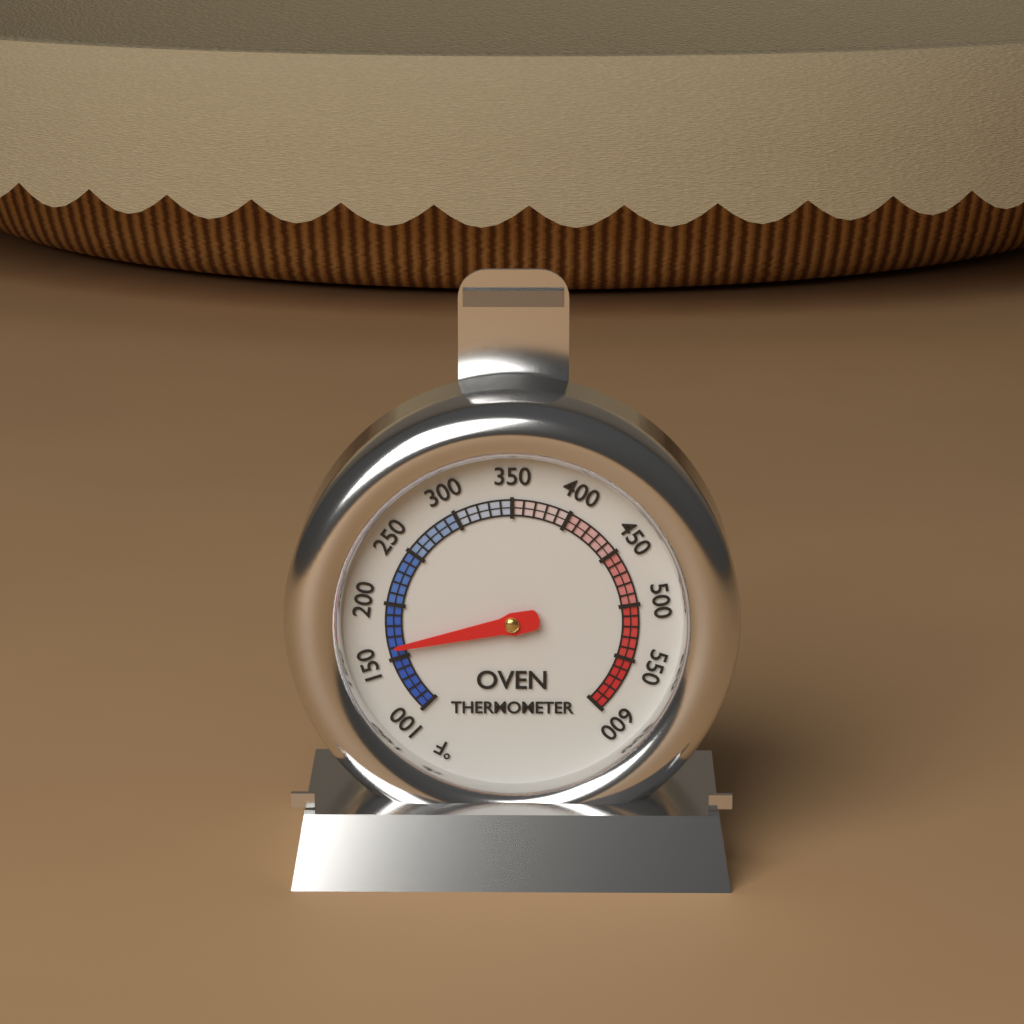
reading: 160 °F
